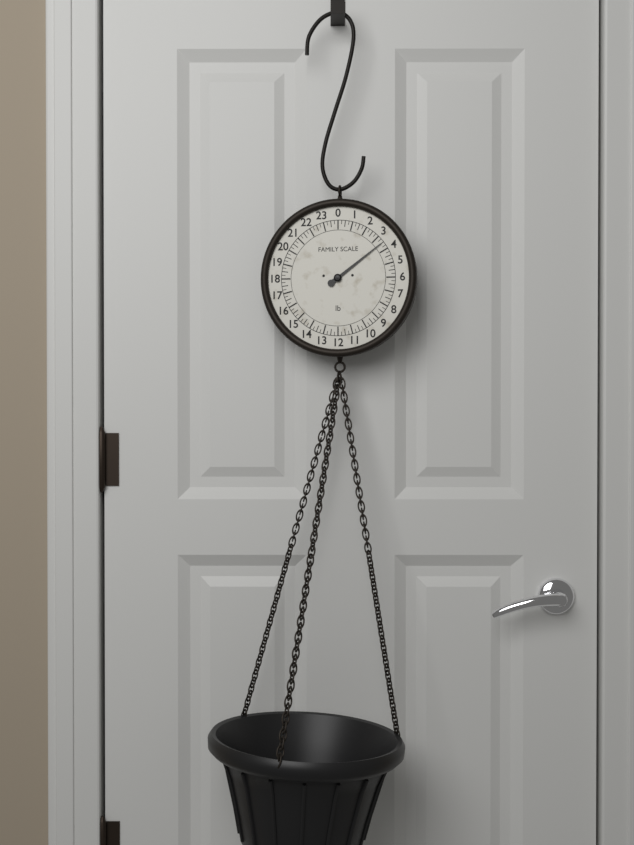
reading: 3.50 lb
